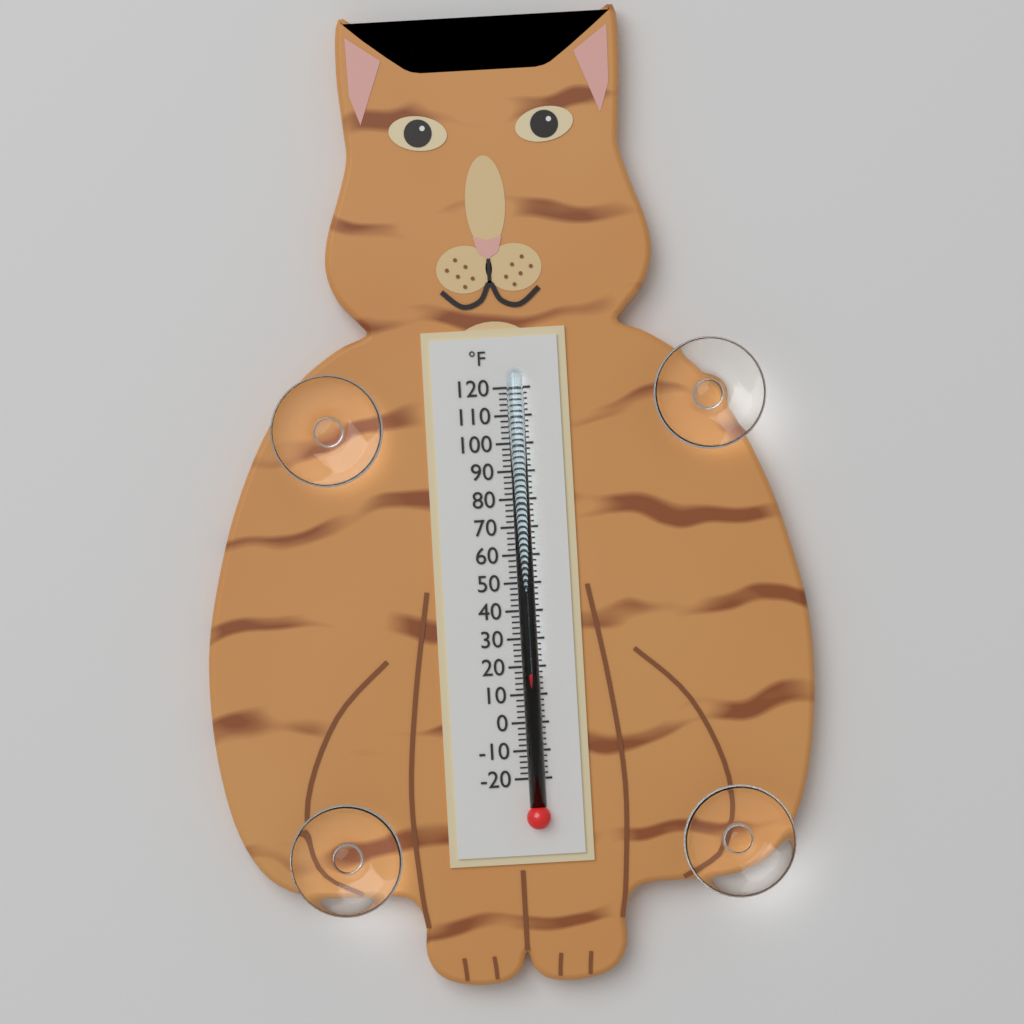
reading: 18 °F
